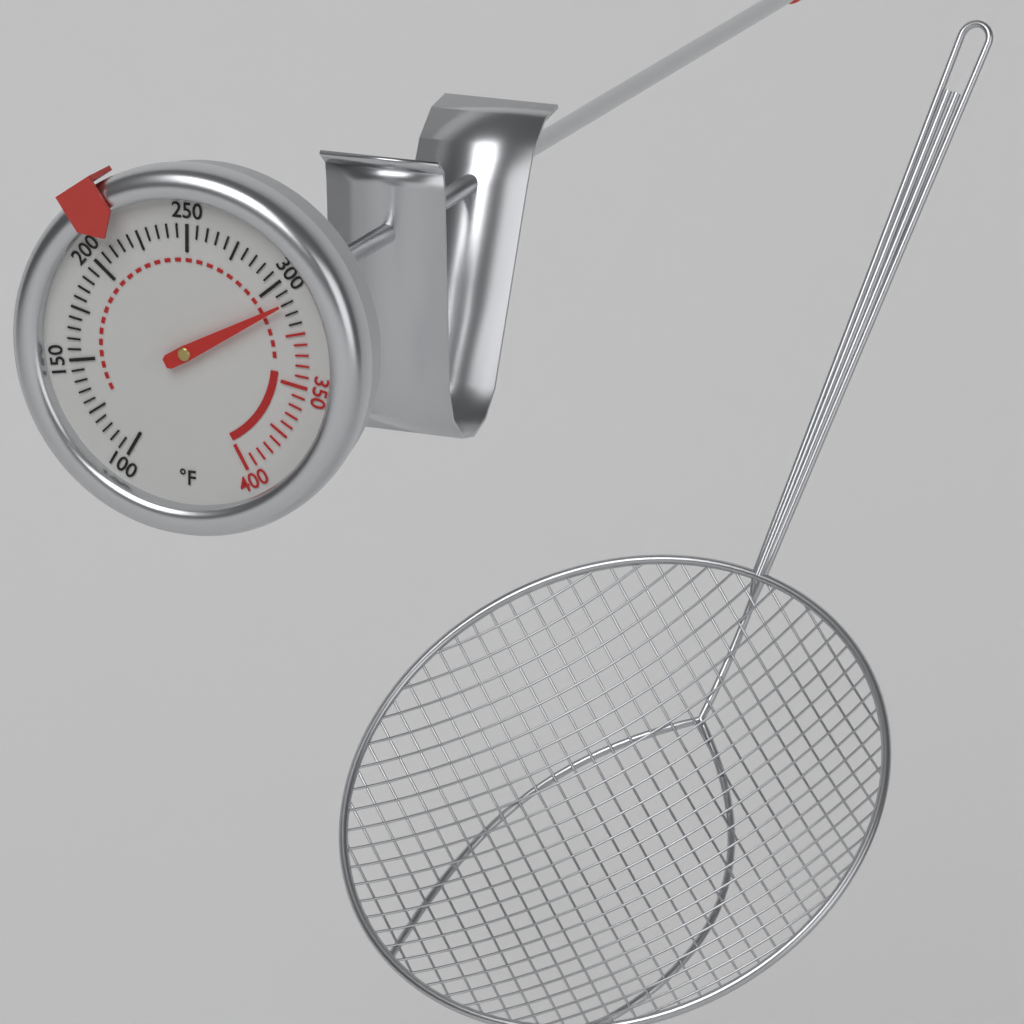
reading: 310 °F
